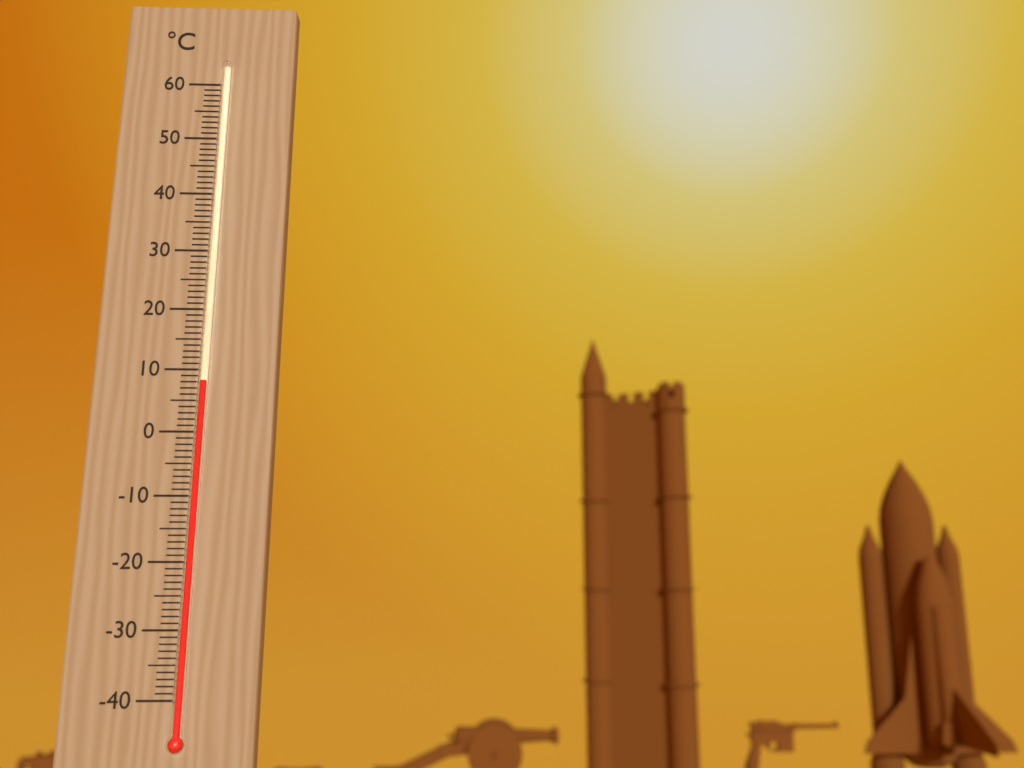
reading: 8 °C
